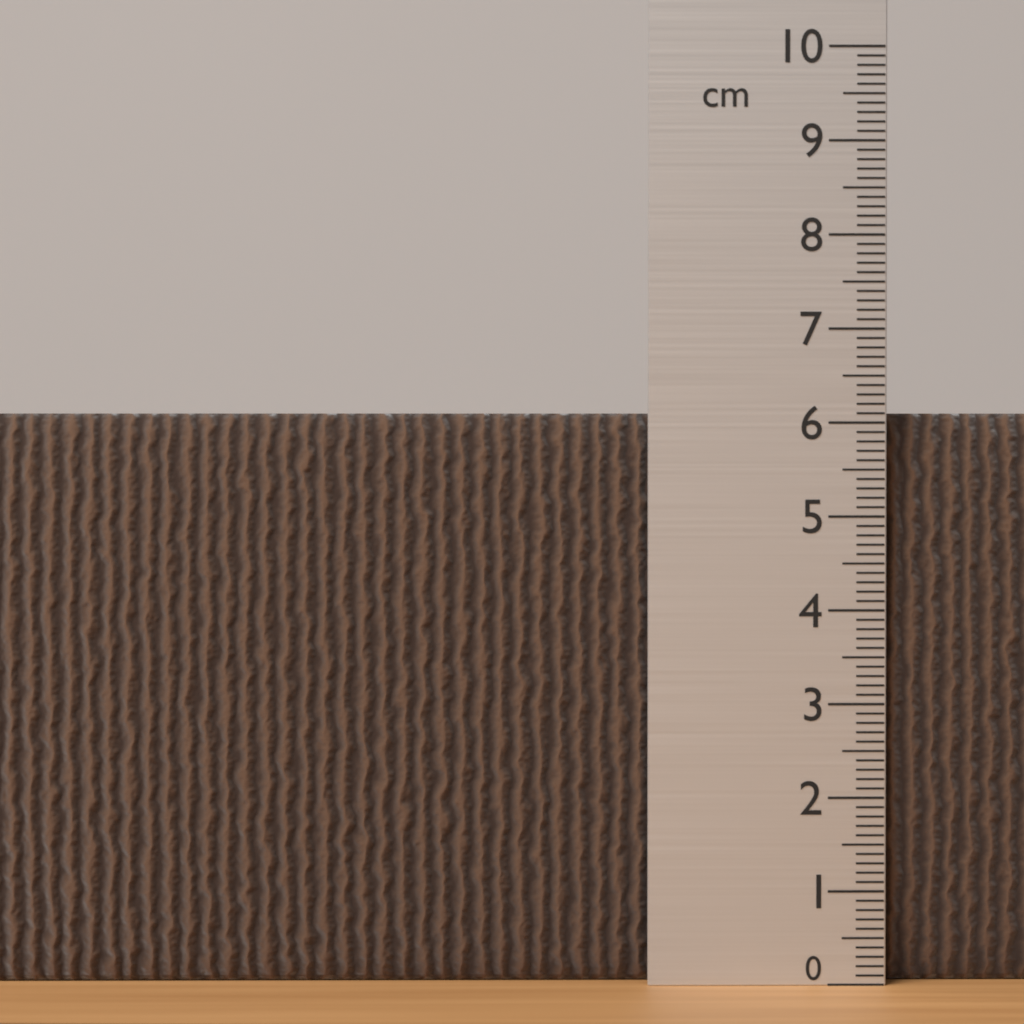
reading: 6.1 cm
